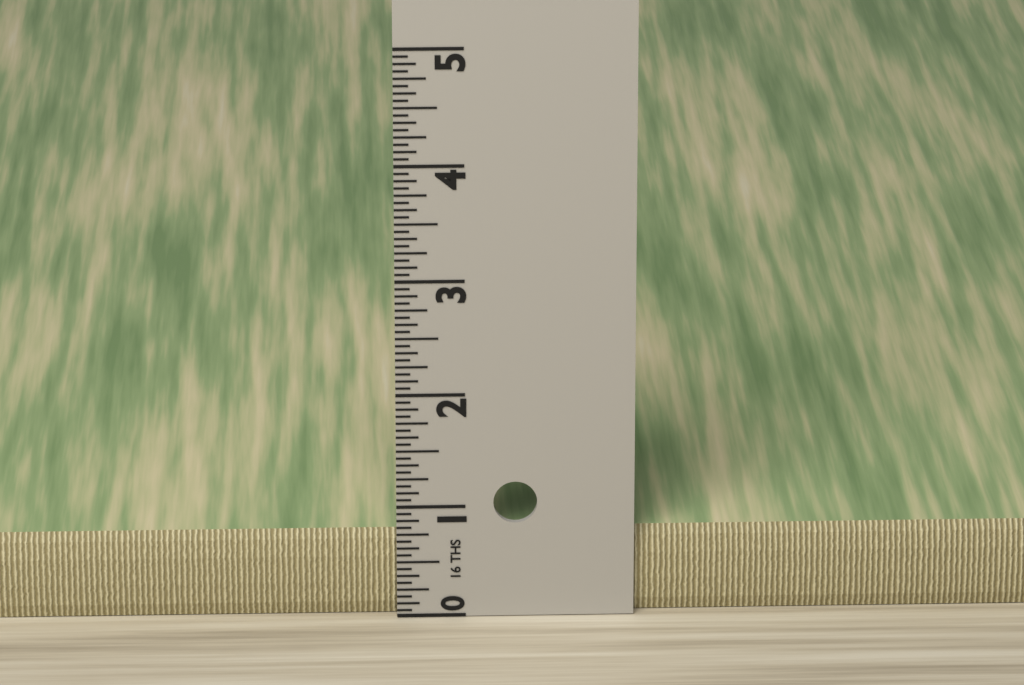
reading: 0.7500 in
